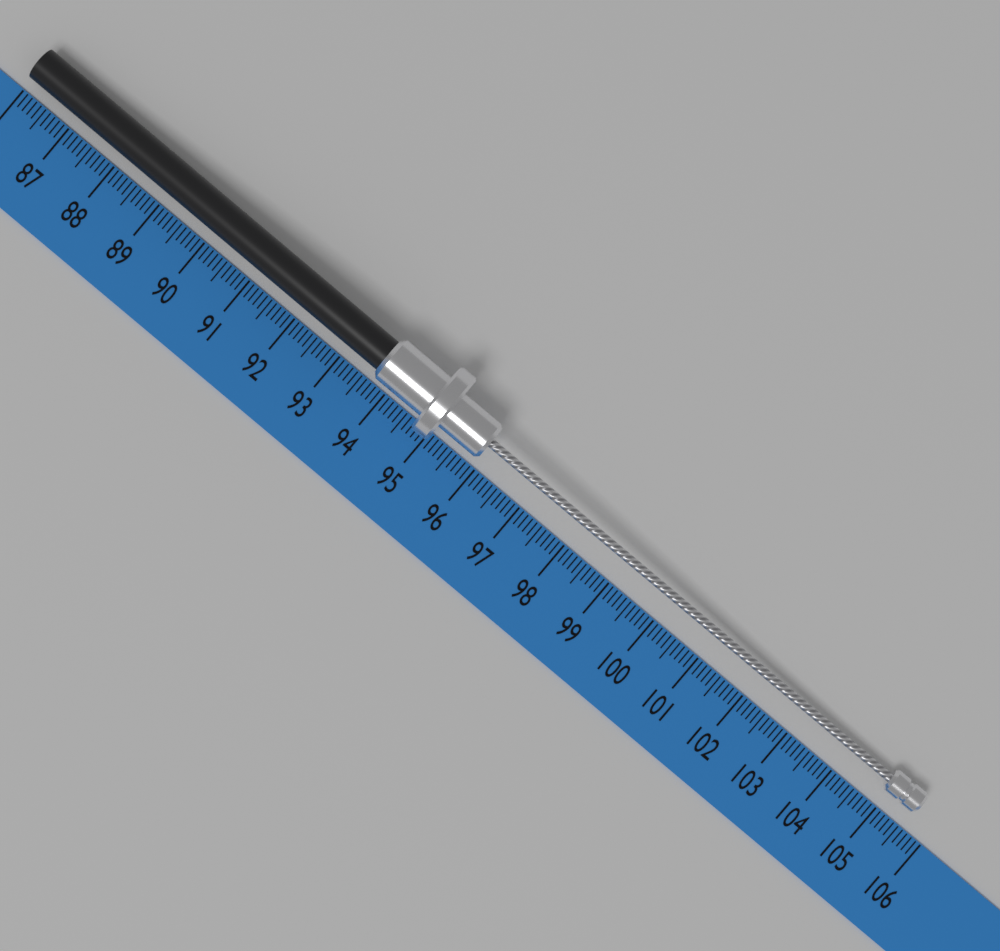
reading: 105.5 (no unit)
